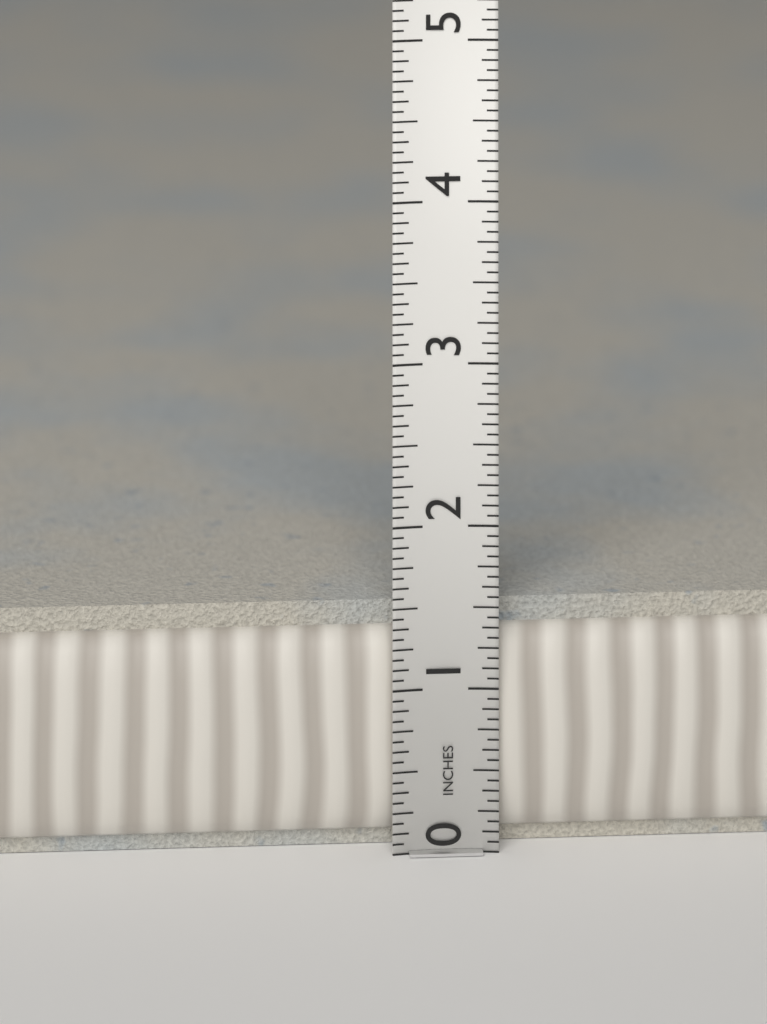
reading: 1.5000 in
